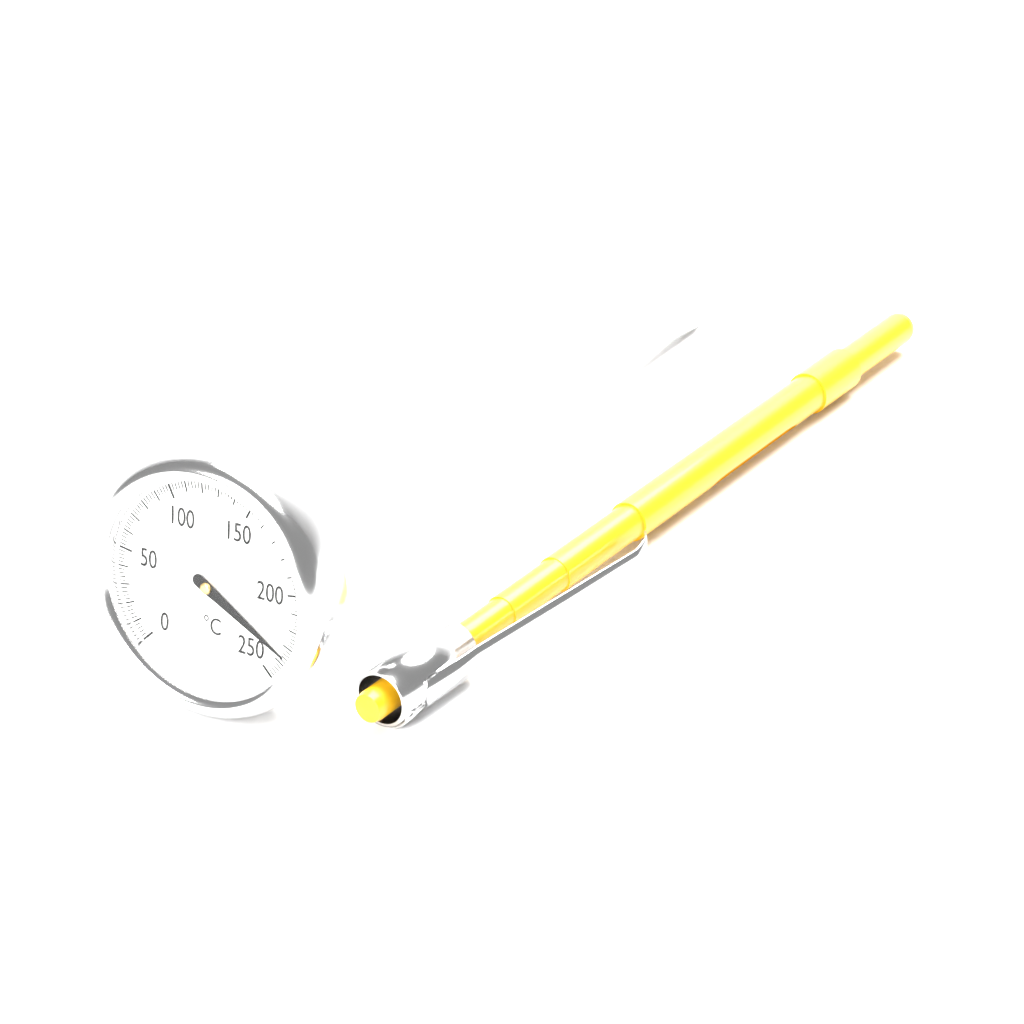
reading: 236 °C
